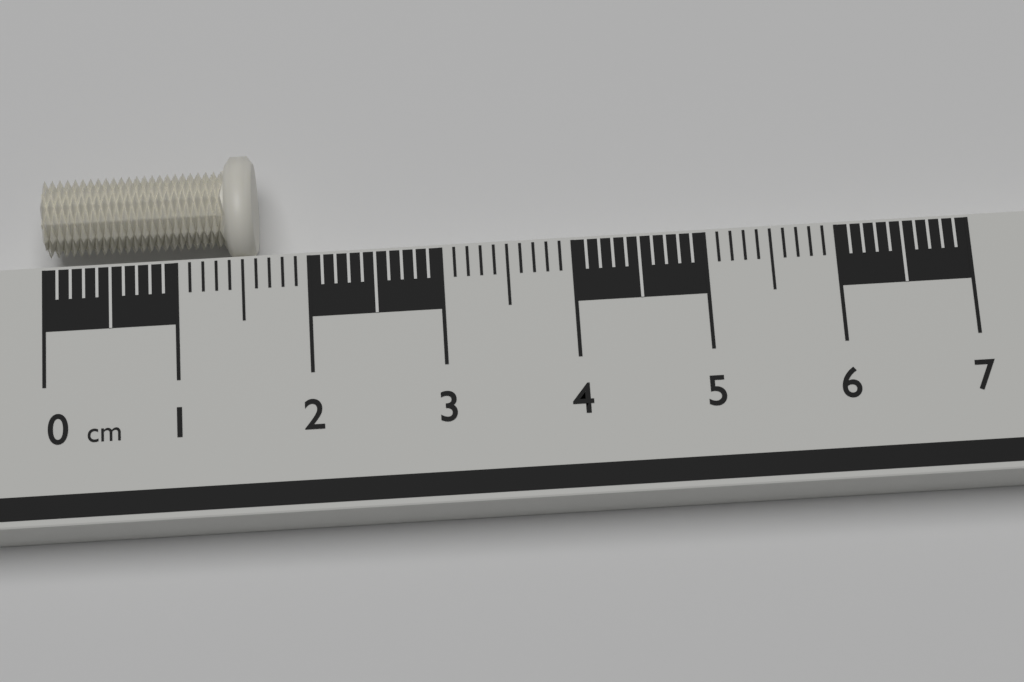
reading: 1.6 cm
